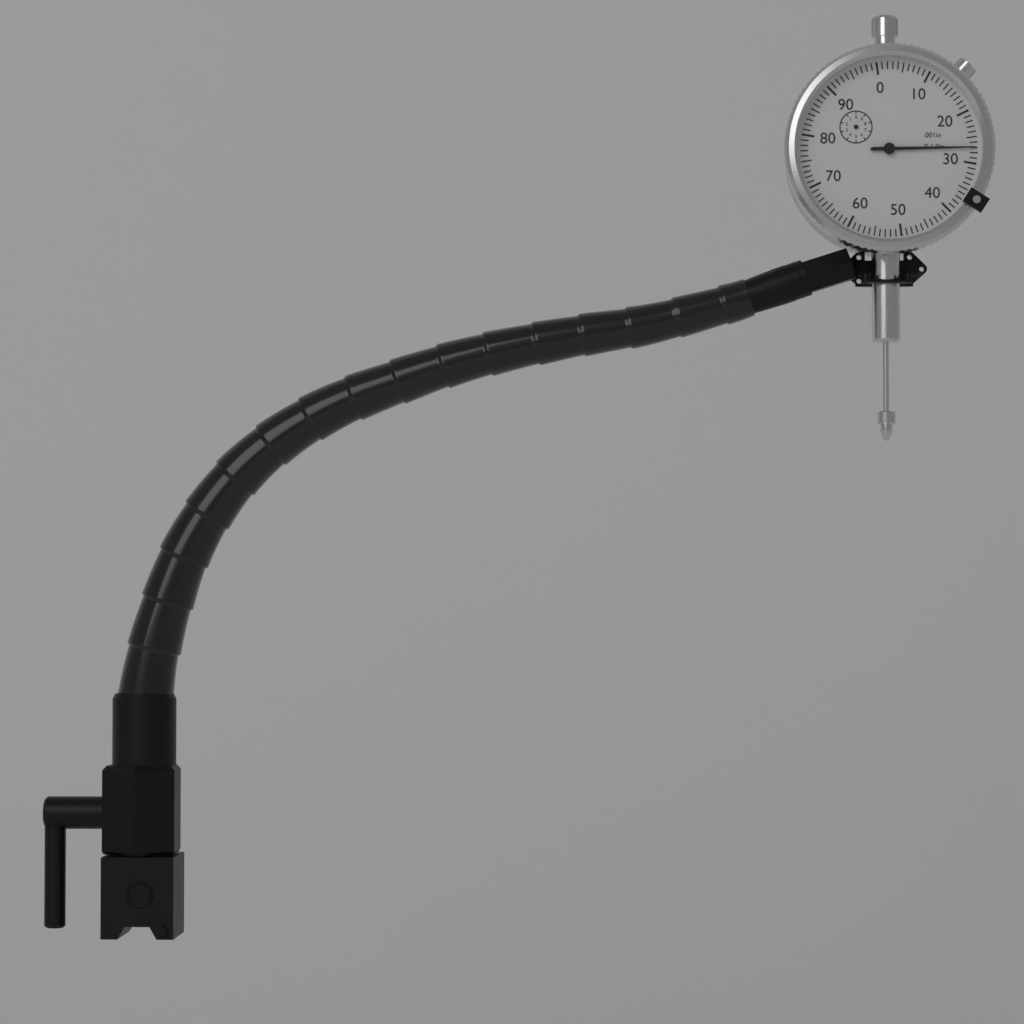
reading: 0.027 in
